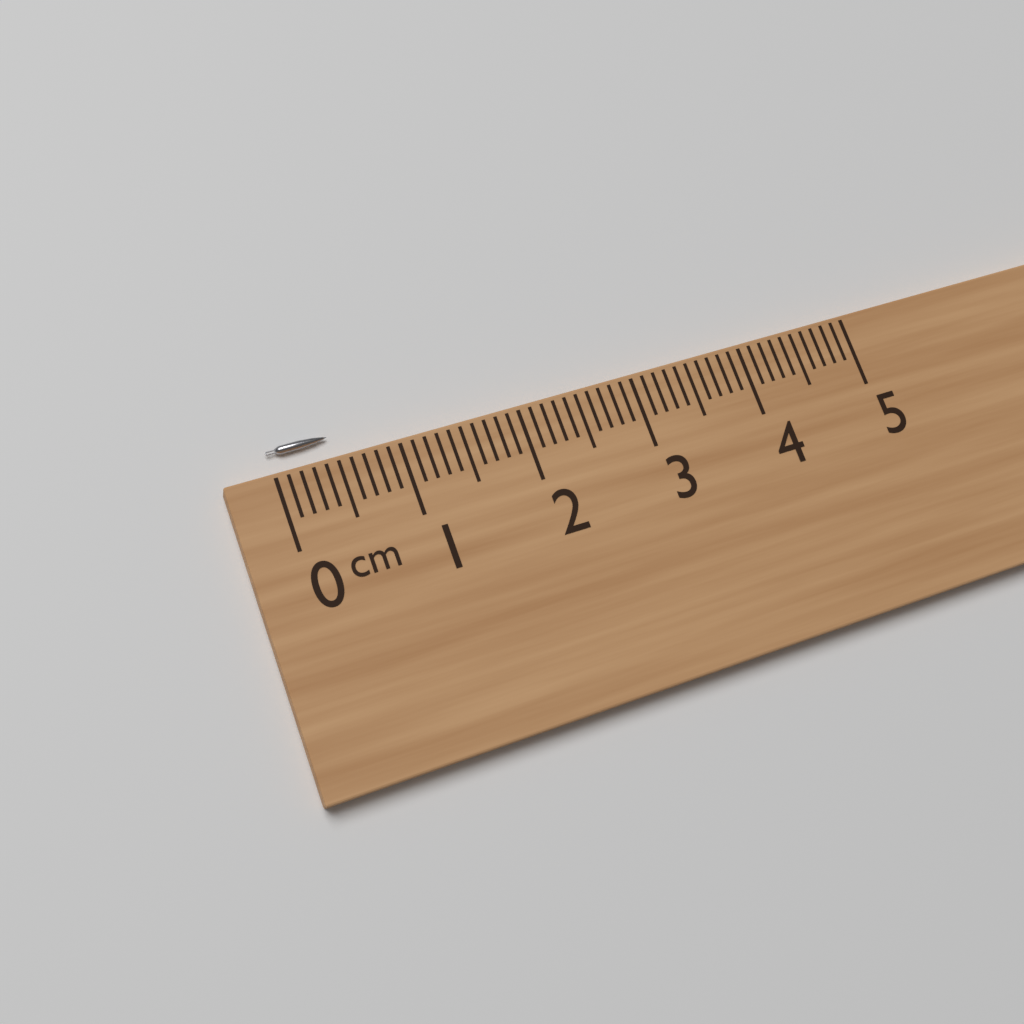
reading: 0.5 cm
